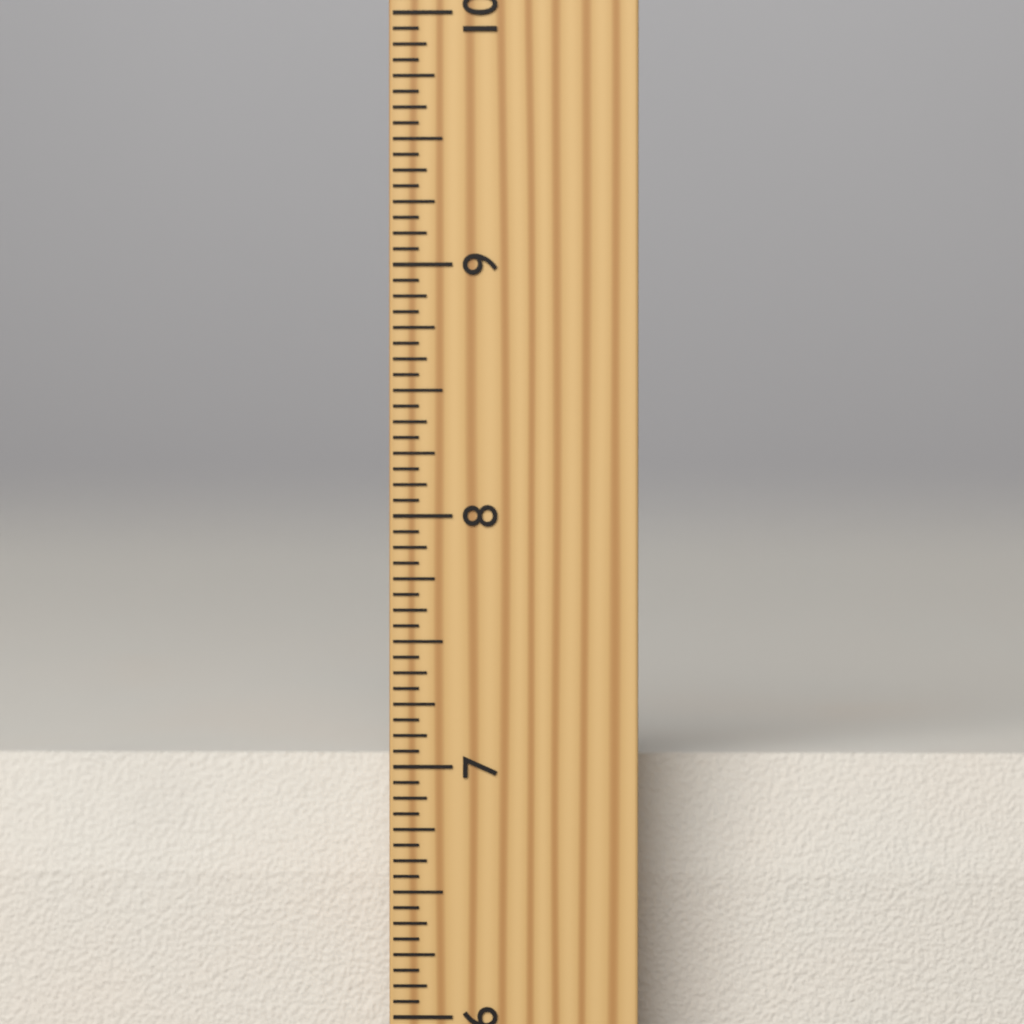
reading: 7.0000 inch
